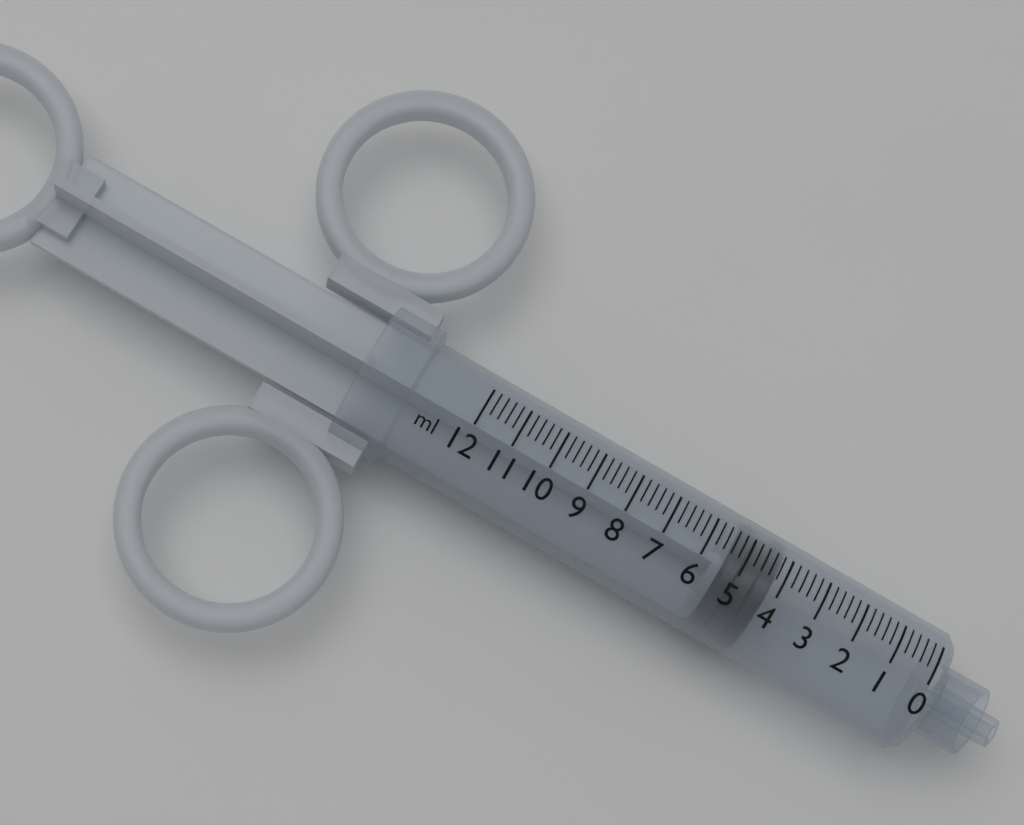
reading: 4.2 ml
